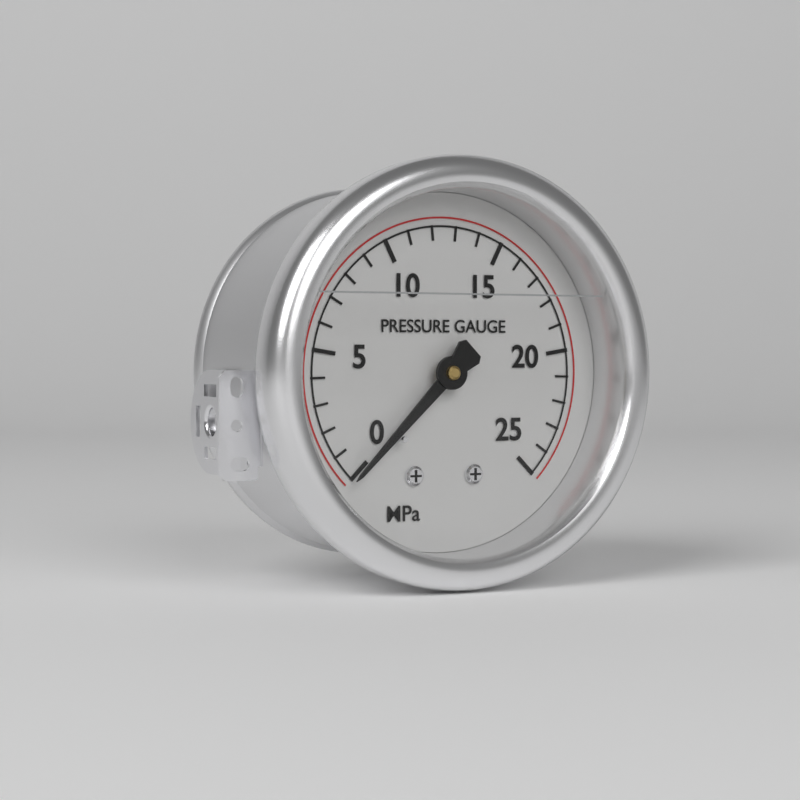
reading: 0 MPa
